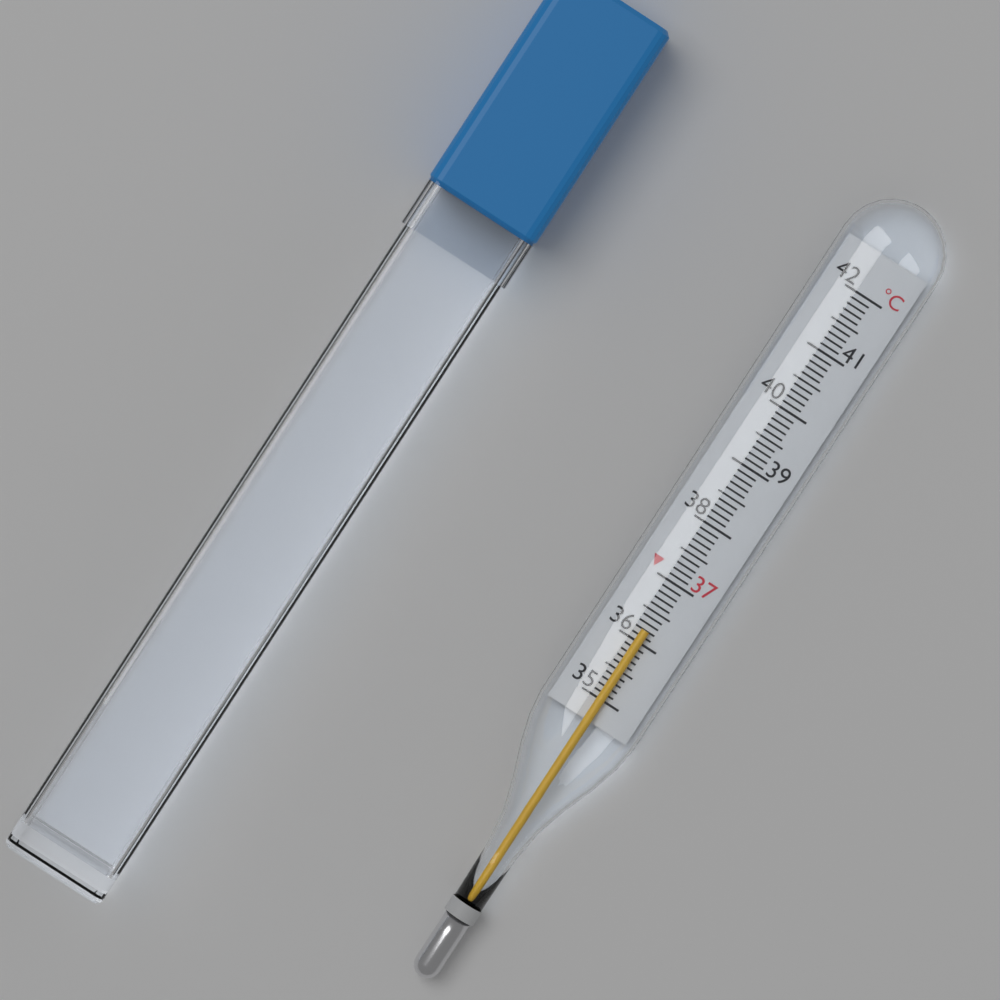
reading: 36.2 °C
